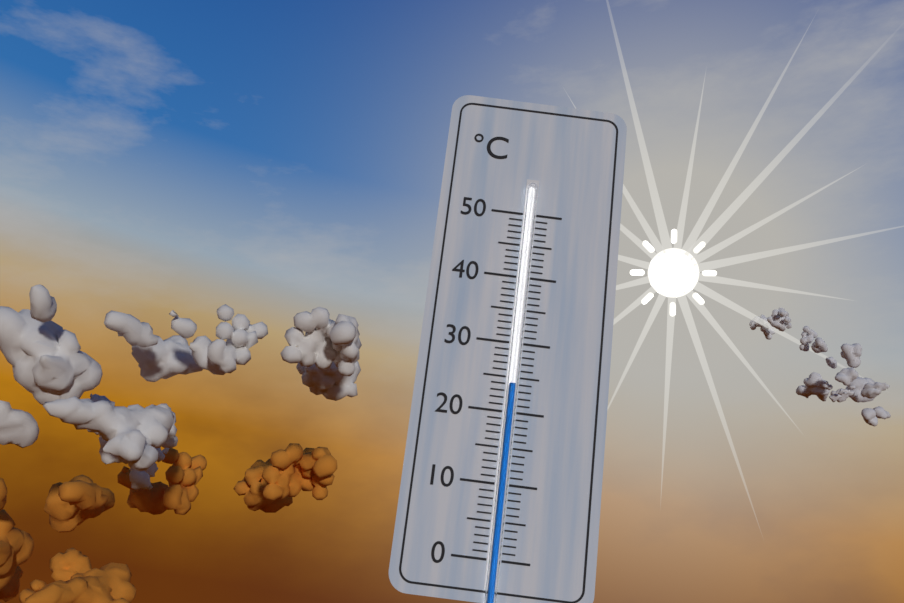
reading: 24 °C
